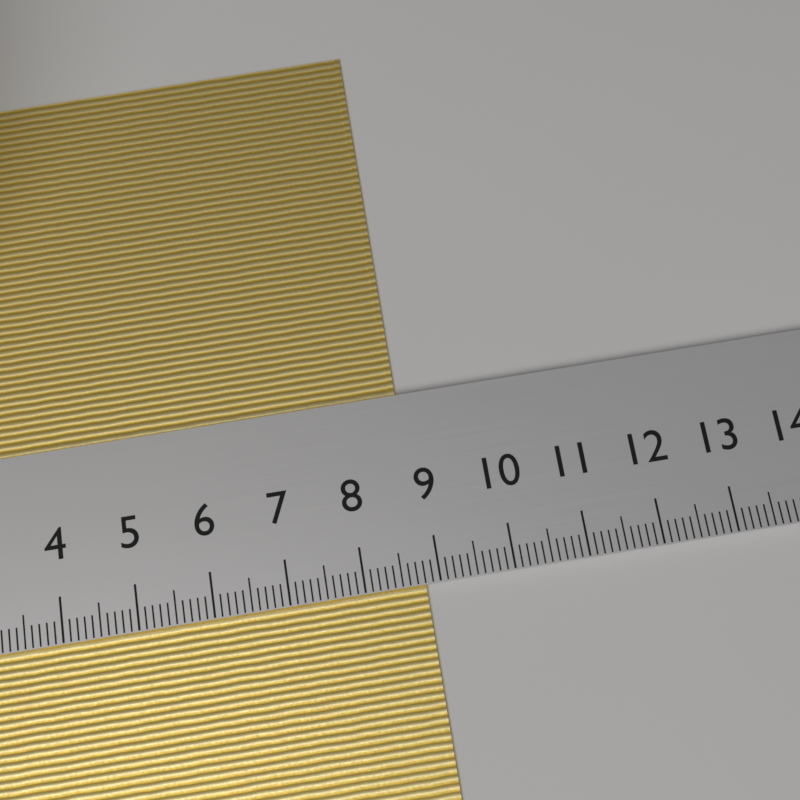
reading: 8.8 cm
